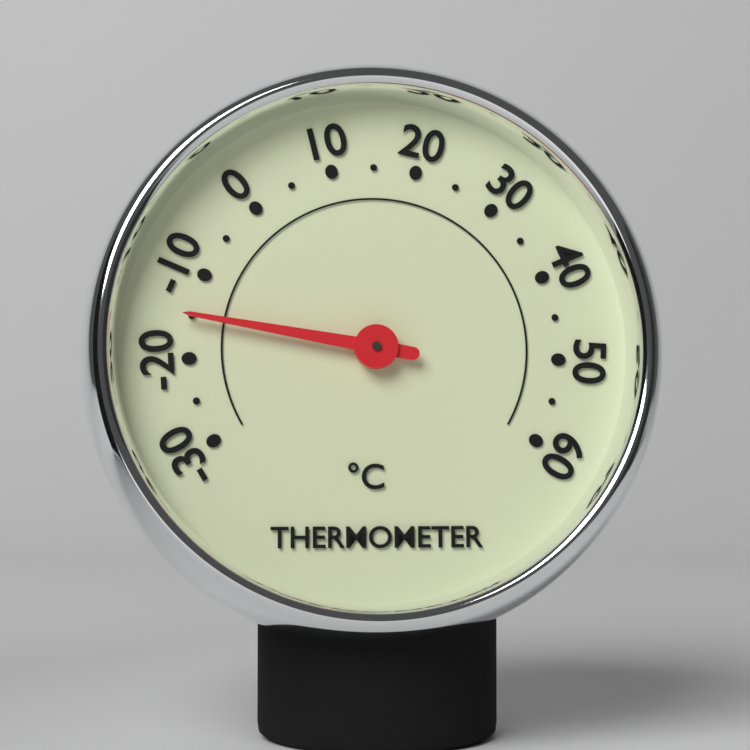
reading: -15 °C
